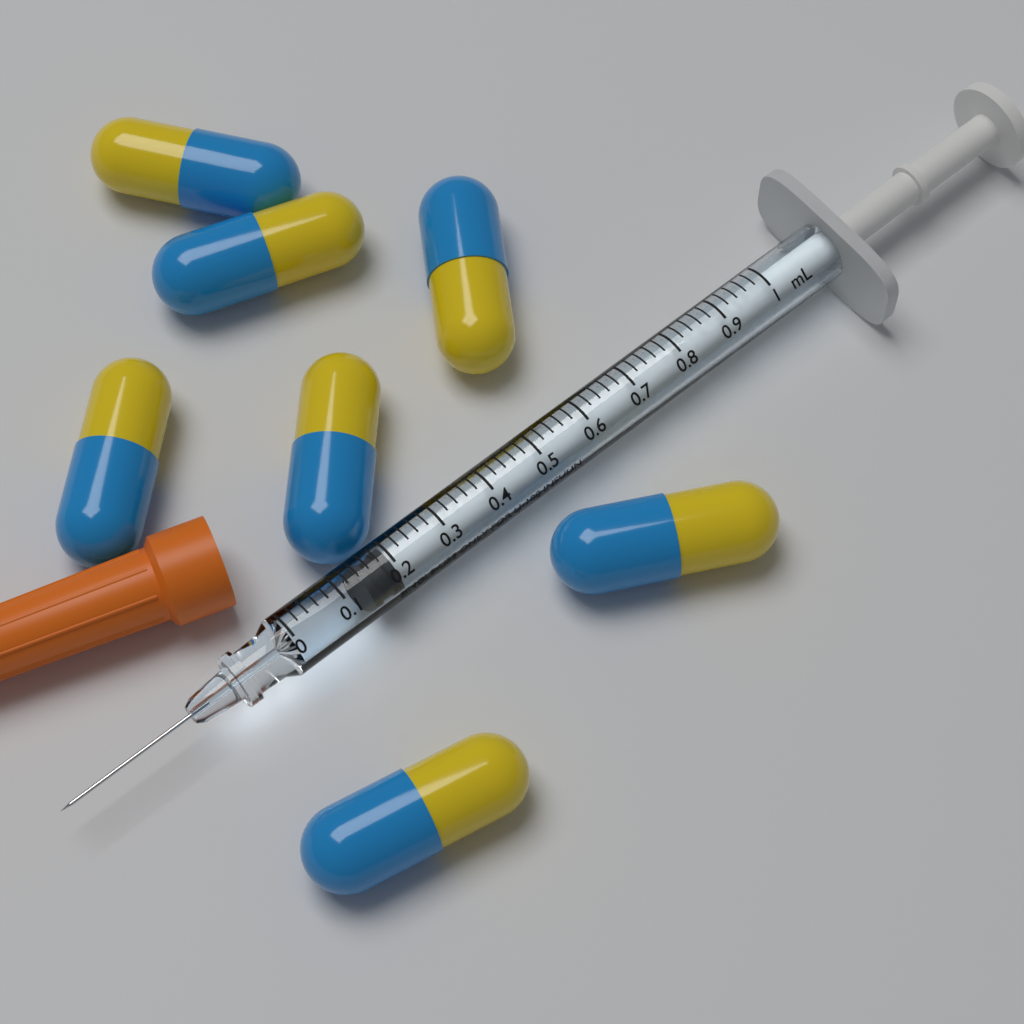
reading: 0.14 mL
